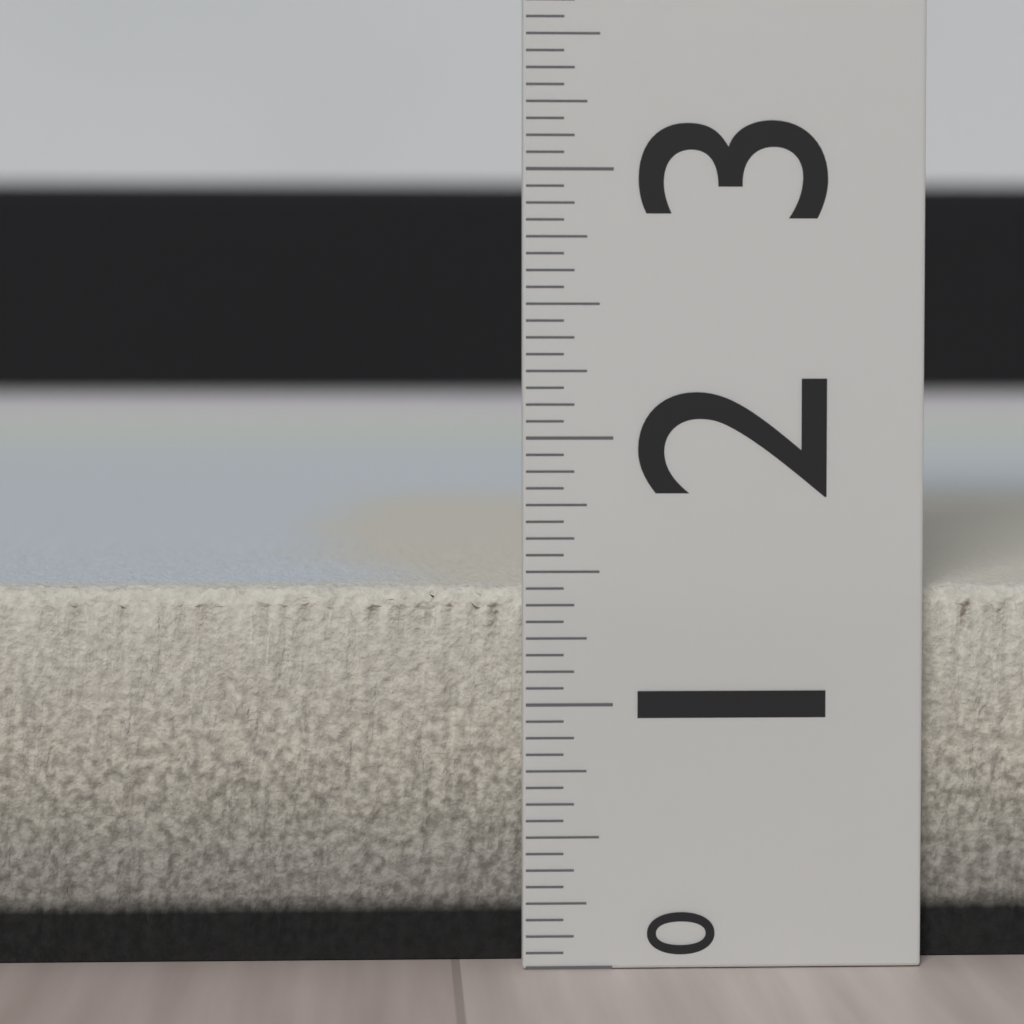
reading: 1.4375 (no unit)
